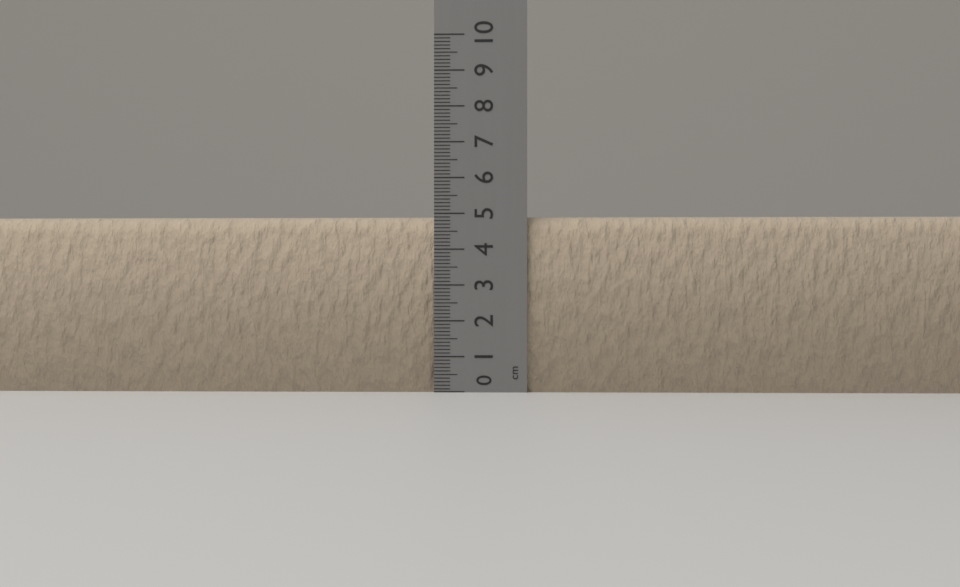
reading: 4.9 cm
